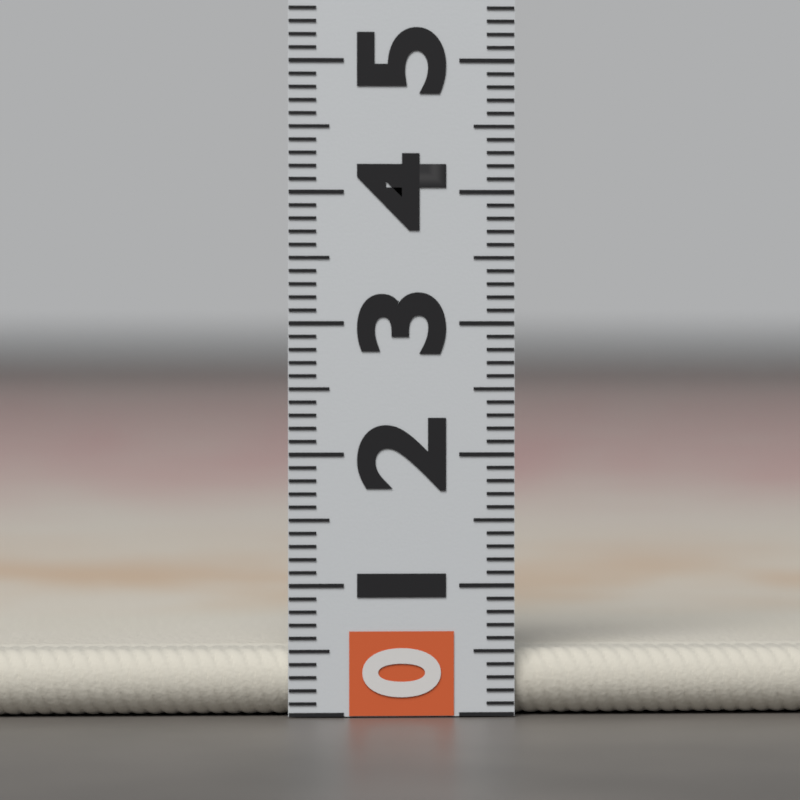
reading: 0.5 (no unit)
